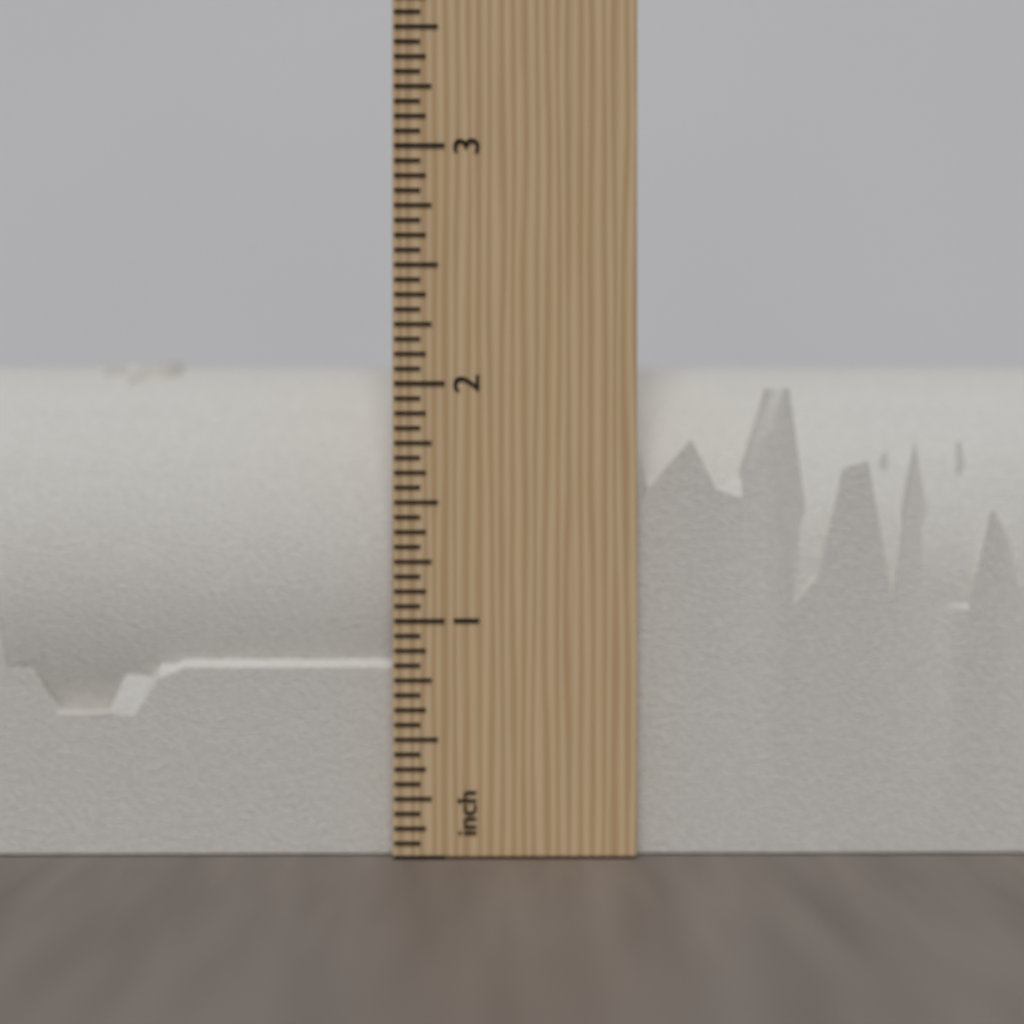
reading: 2.1250 inch
